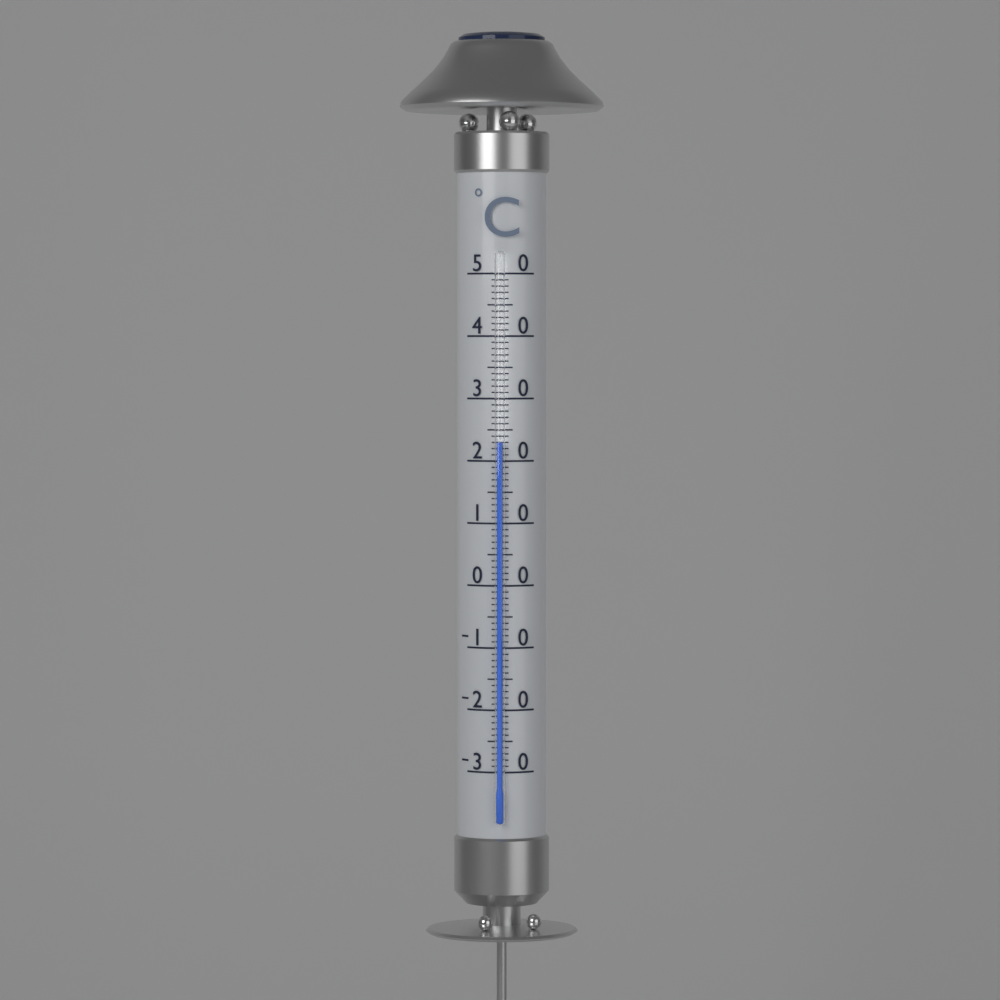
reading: 23 °C
